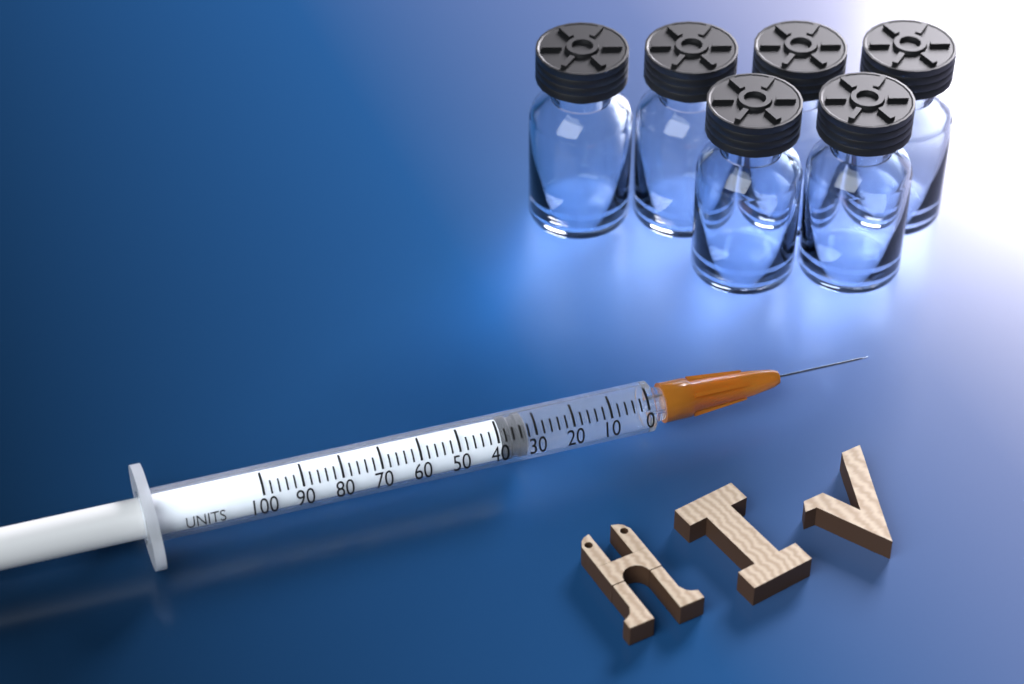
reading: 32 units
